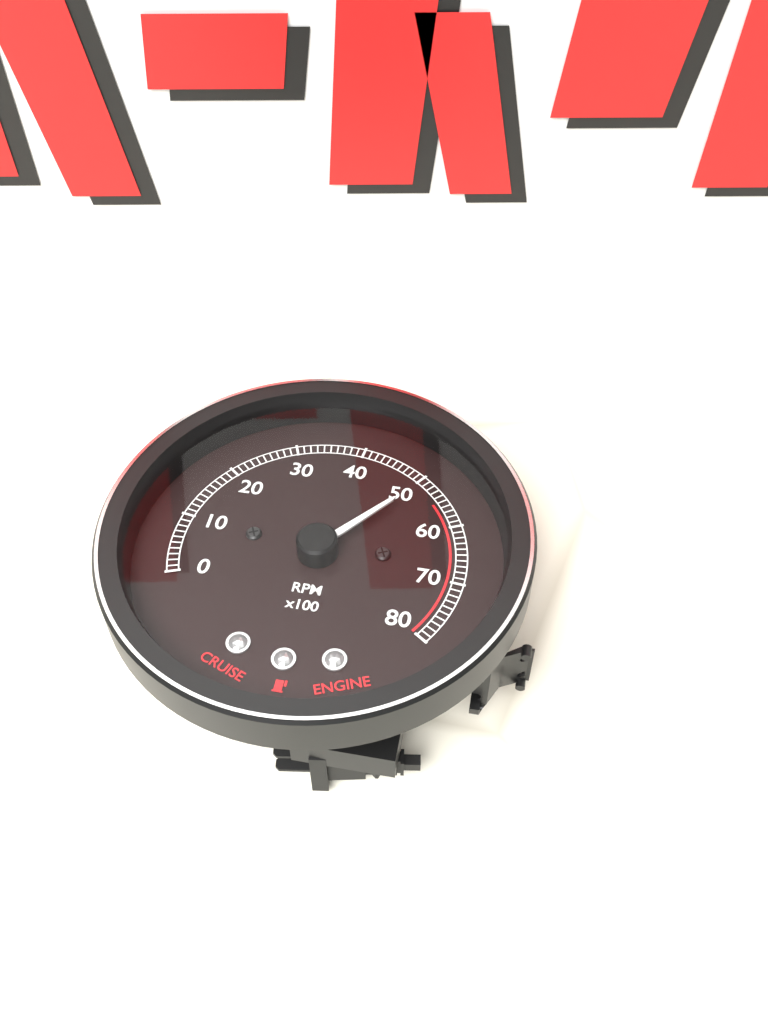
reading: 5100 RPM
